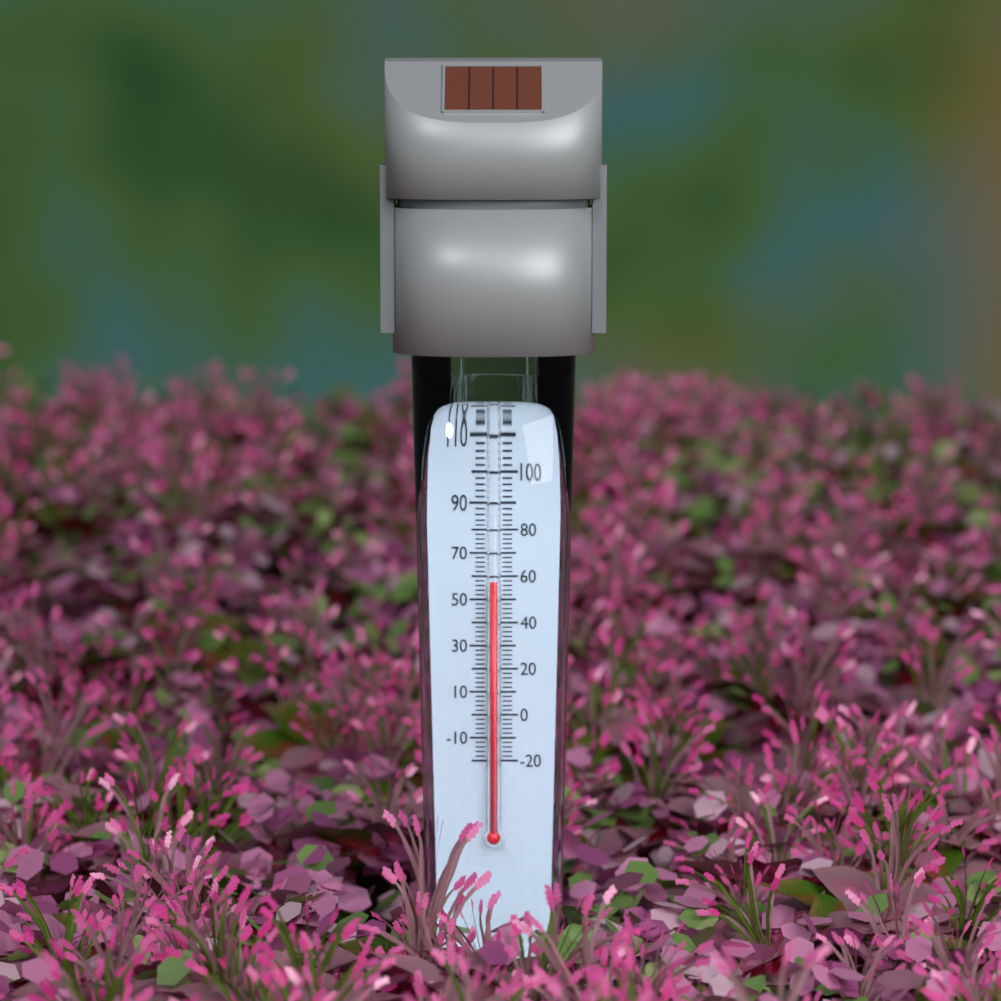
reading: 58 °F
